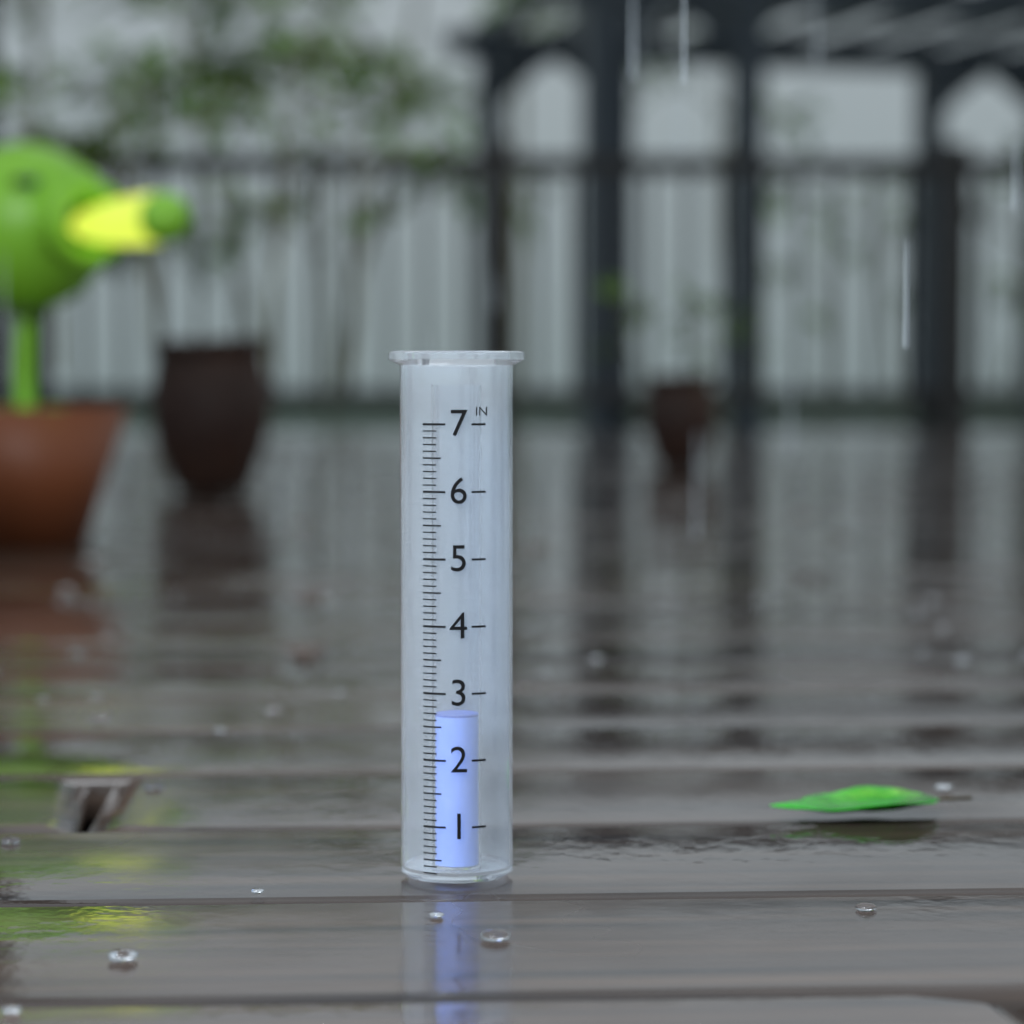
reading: 2.6 in
